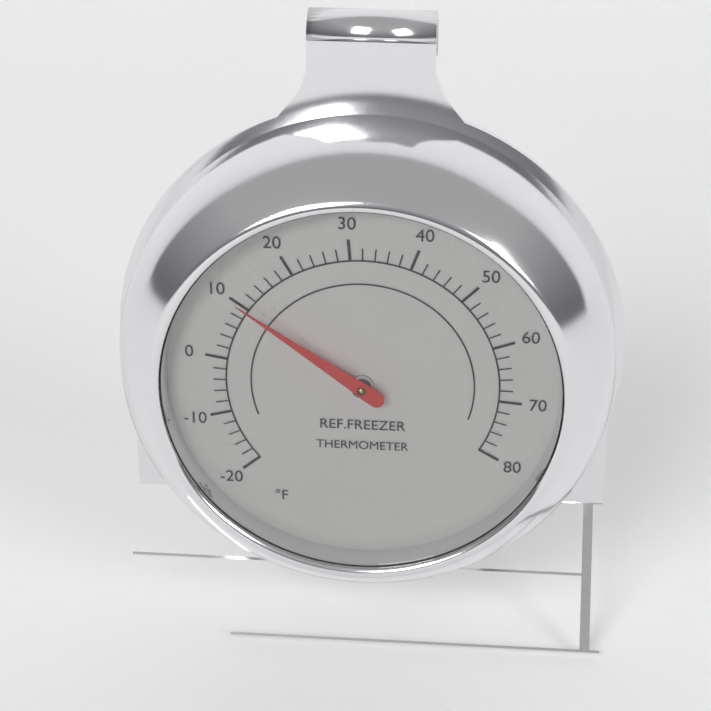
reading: 10 °F
